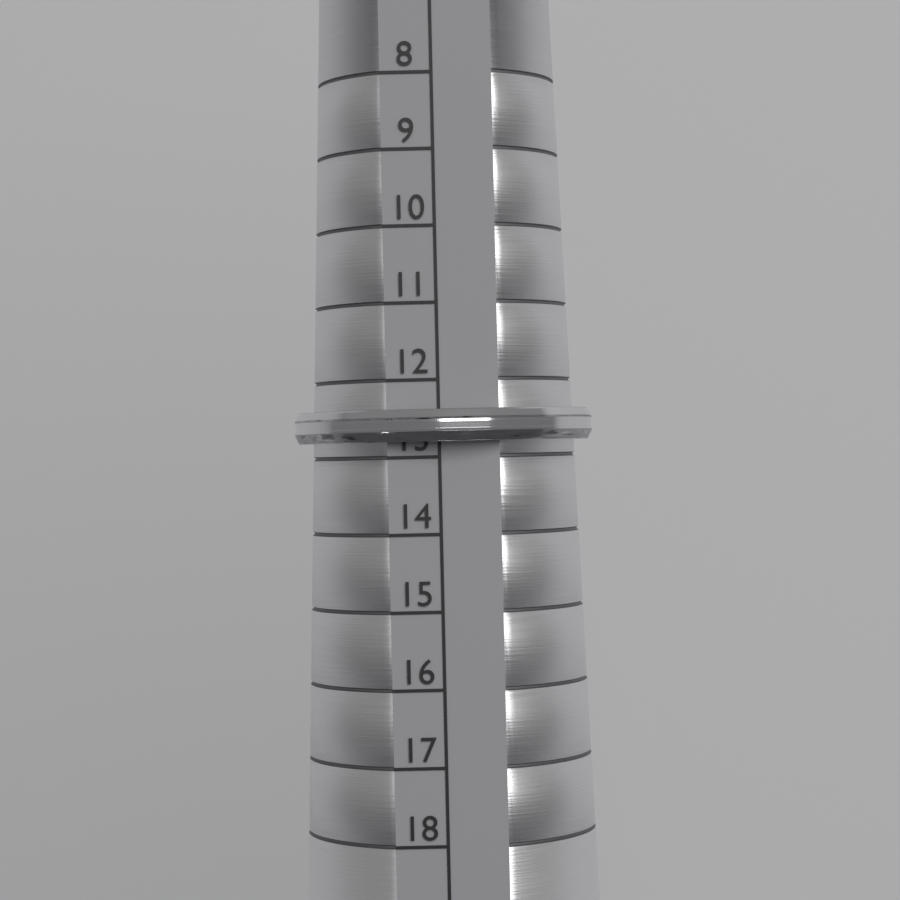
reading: 12.8 (no unit)
